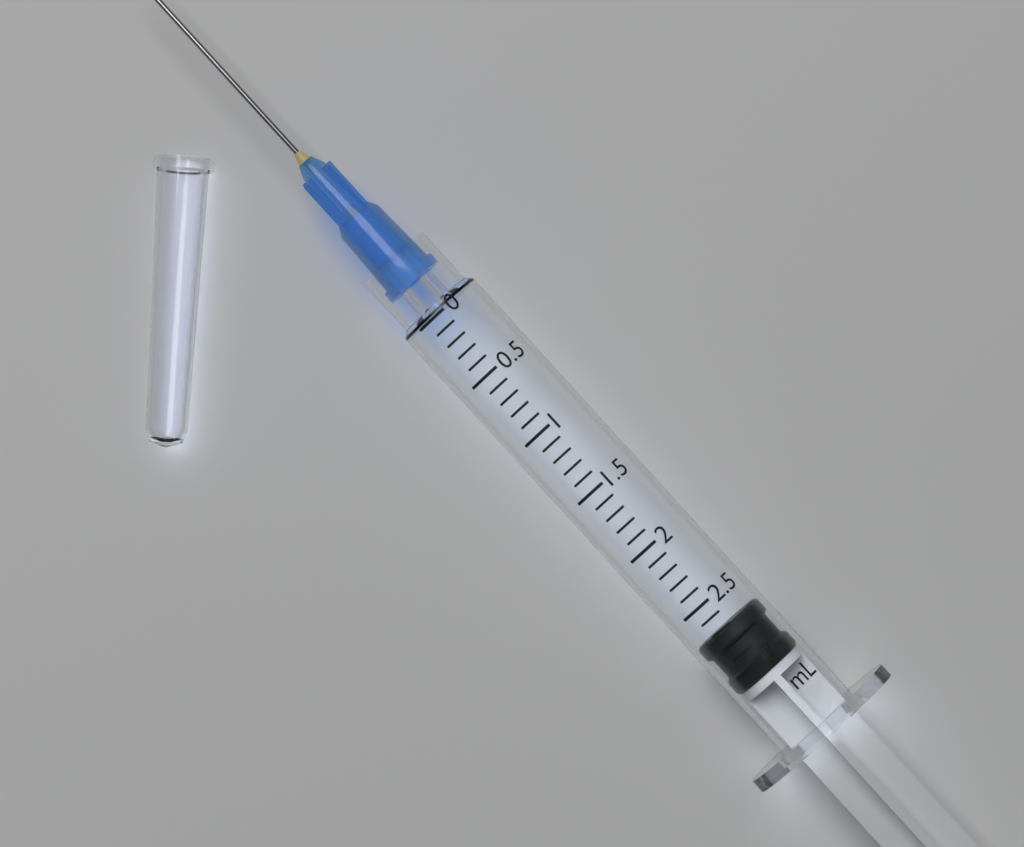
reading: 2.7 mL
